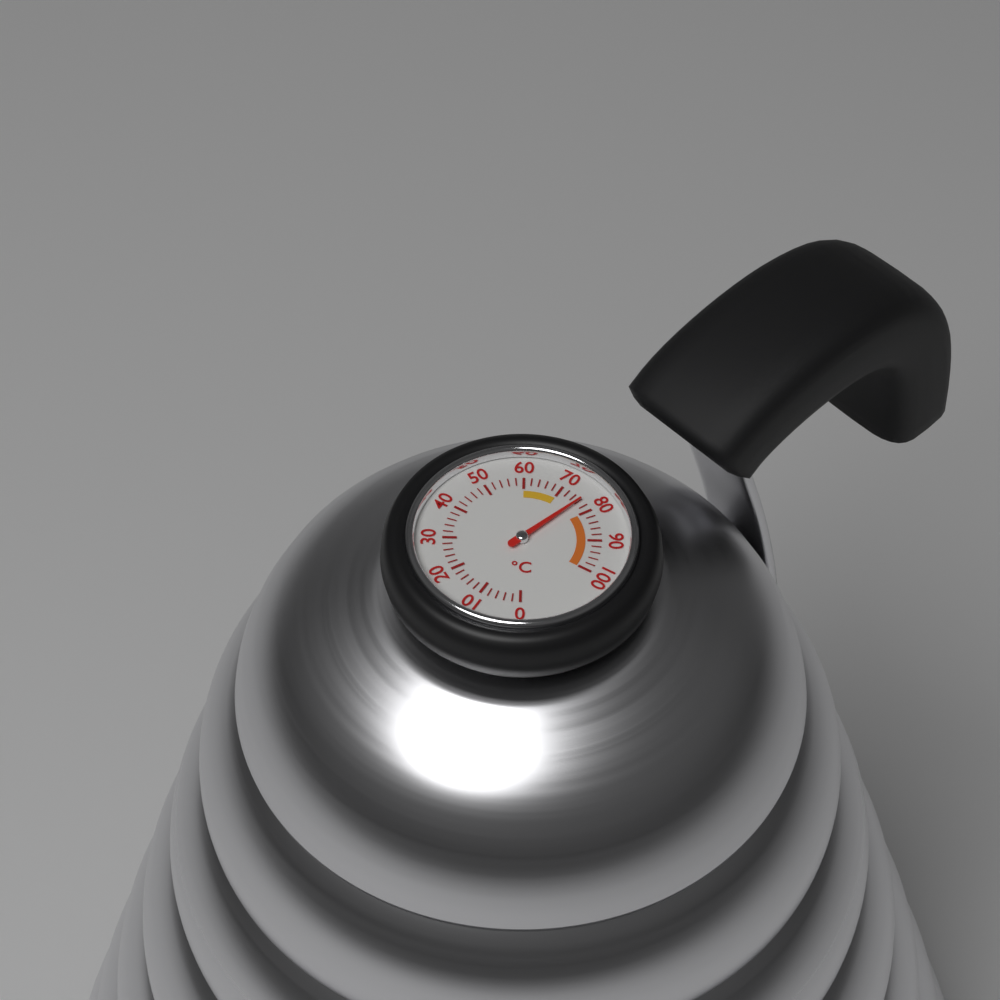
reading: 76 °C
